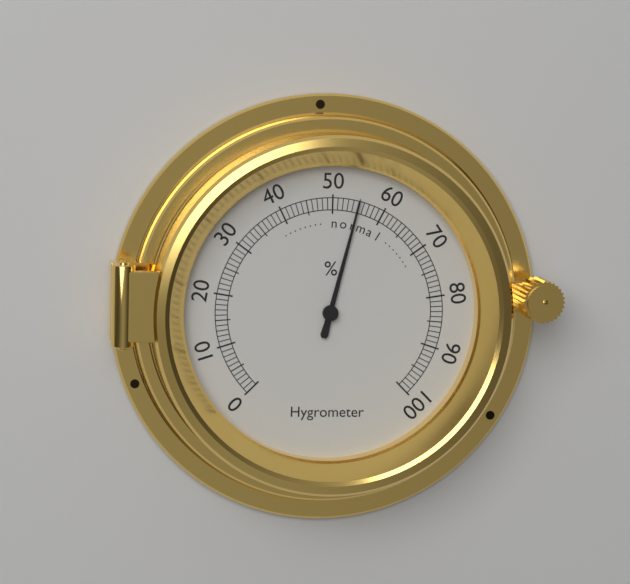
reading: 55 %
